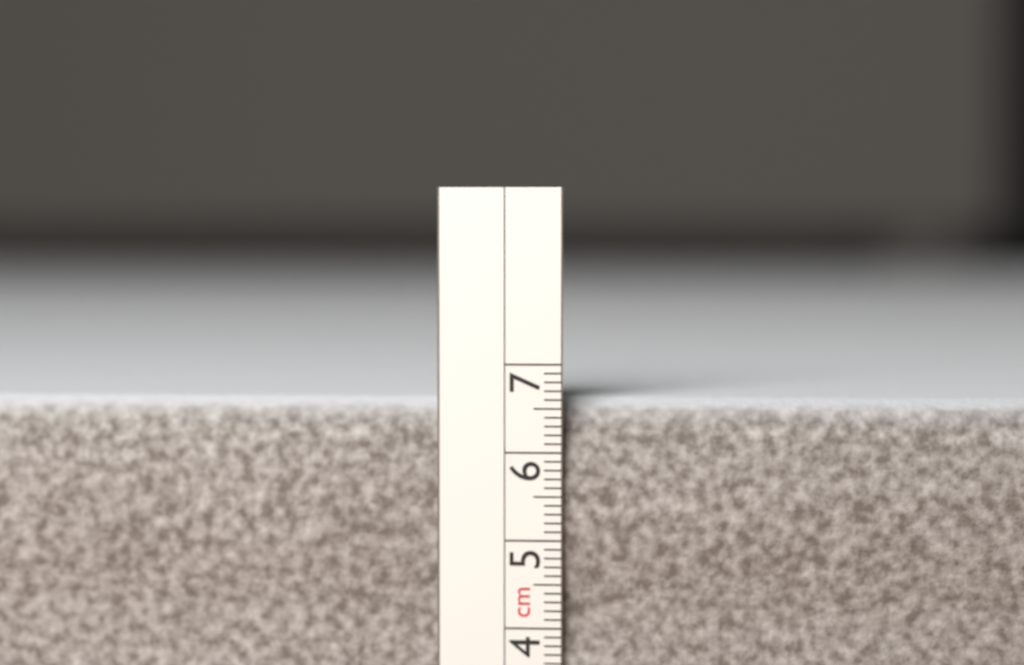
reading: 6.6 cm
